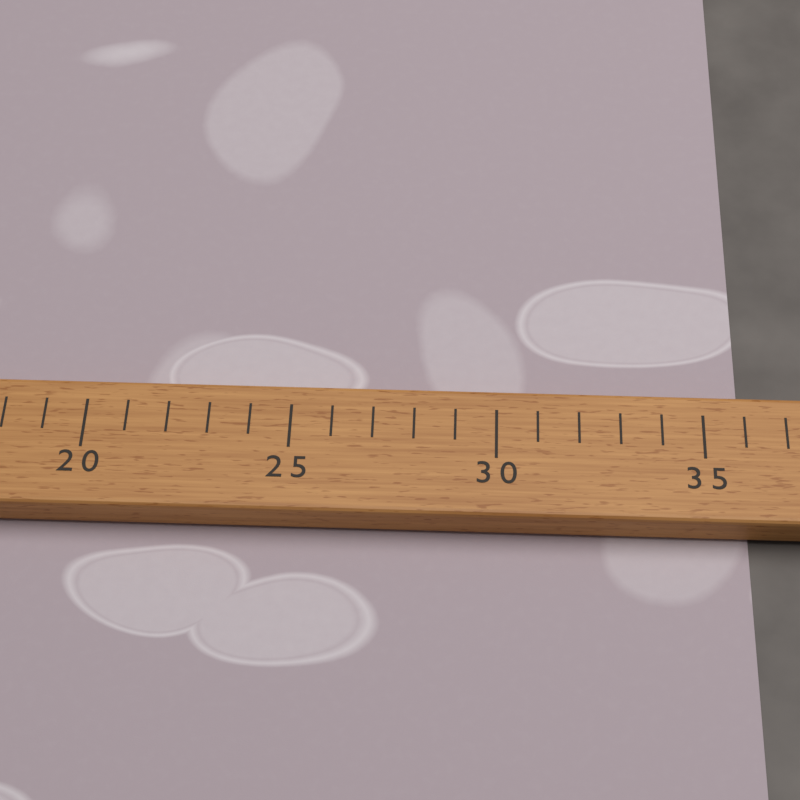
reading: 36 (no unit)
